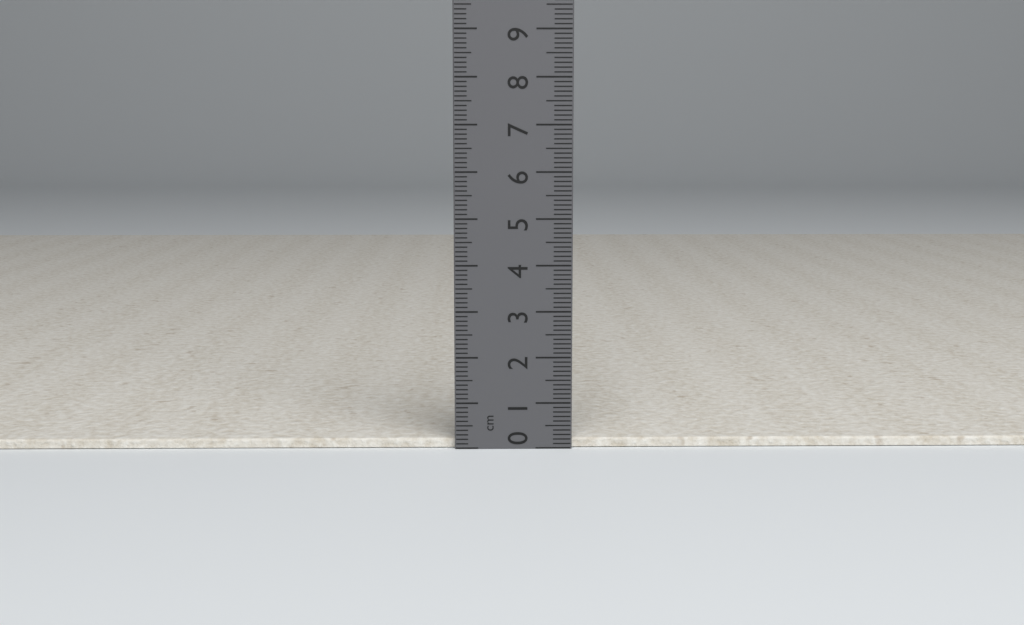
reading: 0.2 cm
